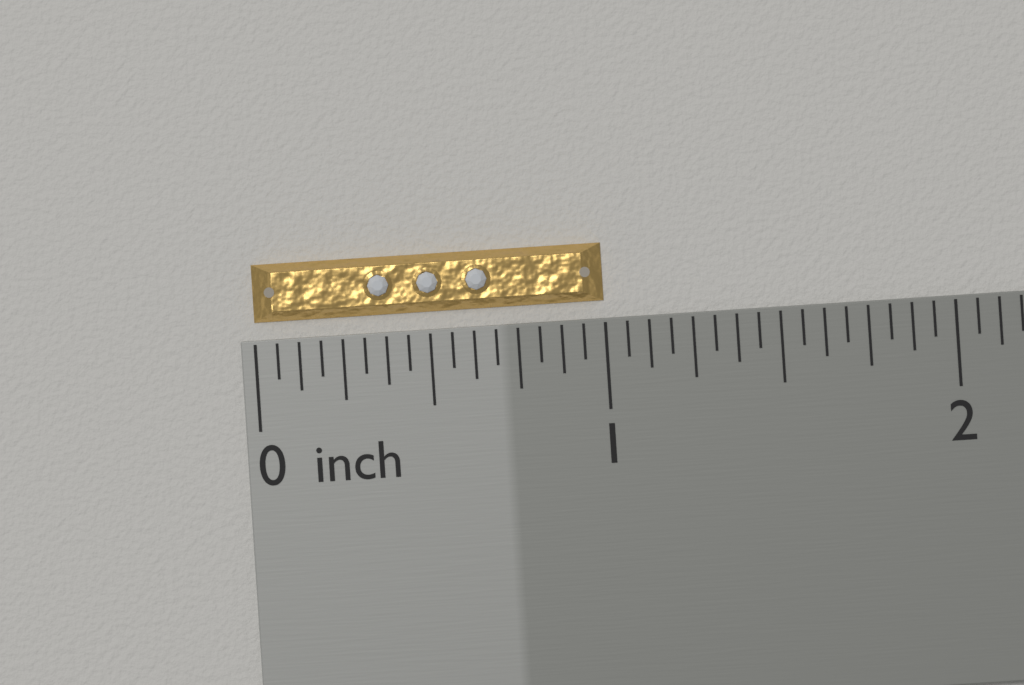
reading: 1.0000 inch
